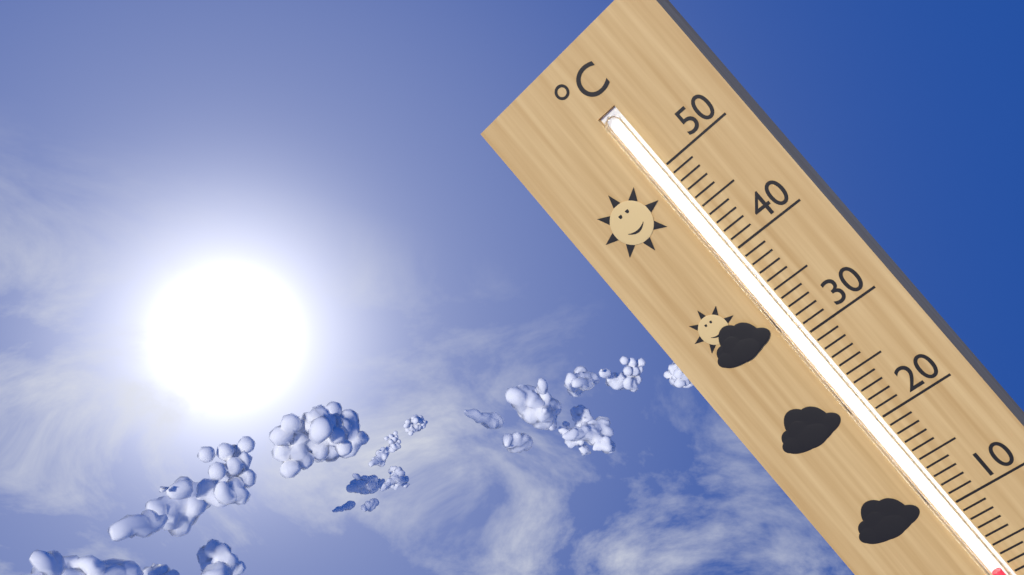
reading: 3 °C
